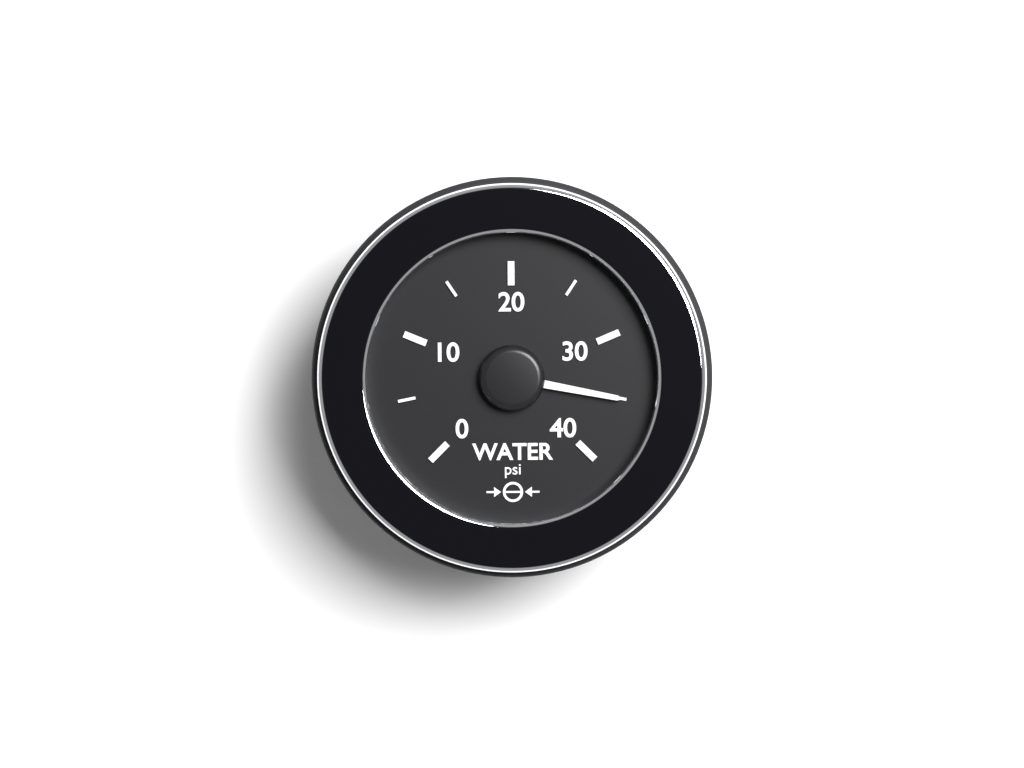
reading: 35 psi
